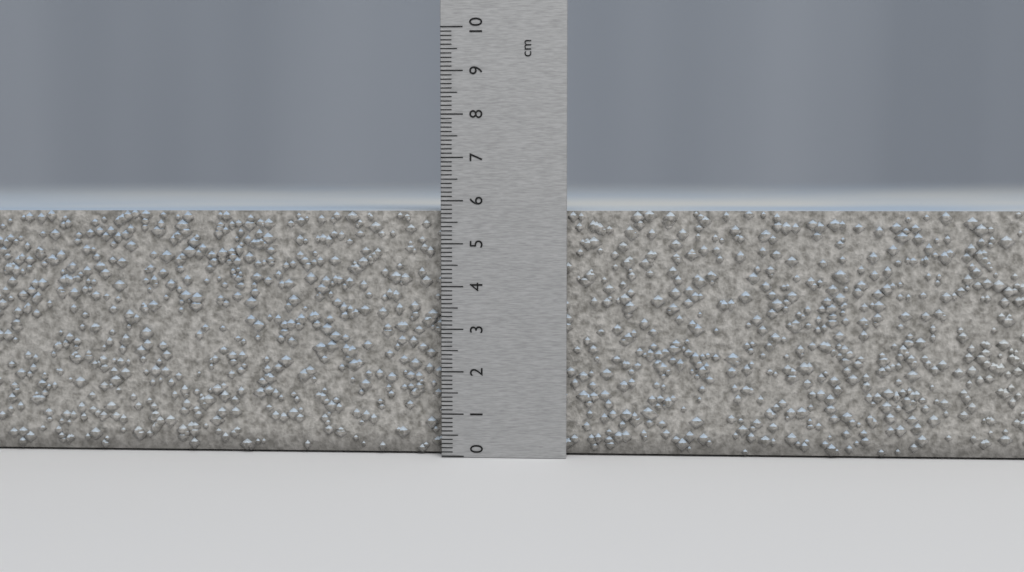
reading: 5.8 cm
